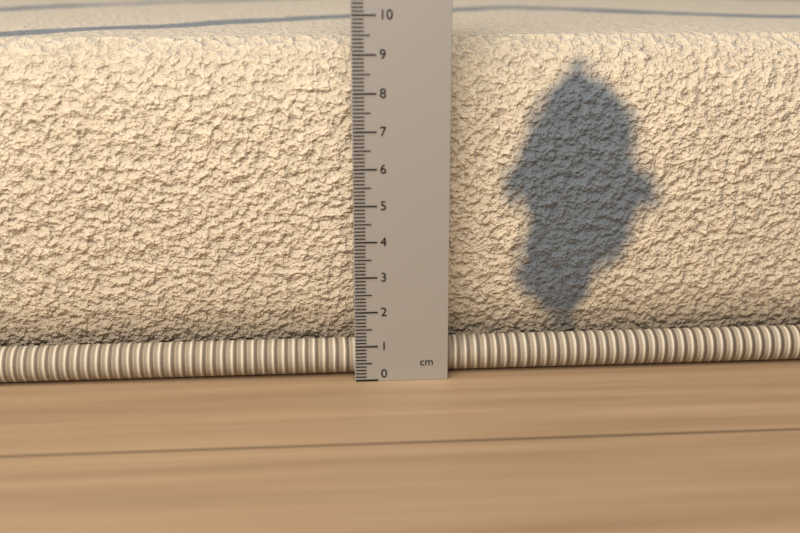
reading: 9.3 cm
